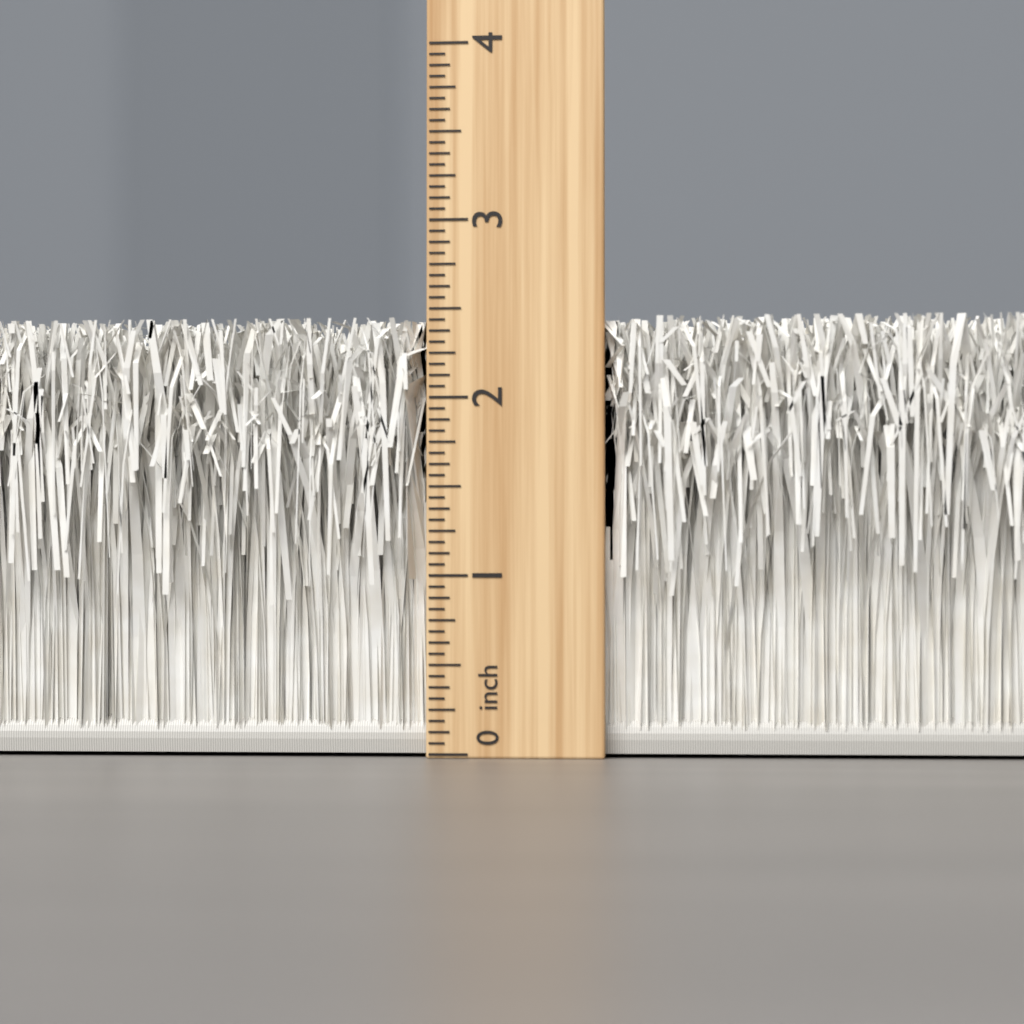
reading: 2.4375 inch
